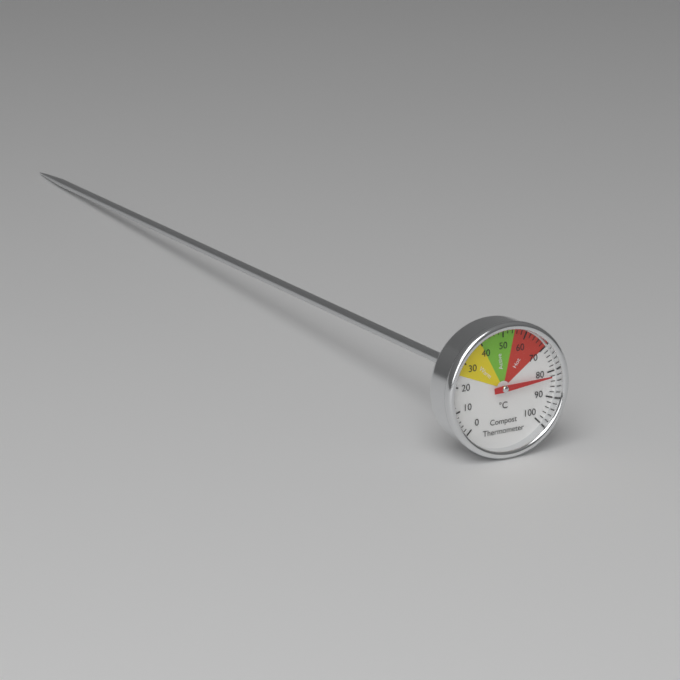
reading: 82 °C
